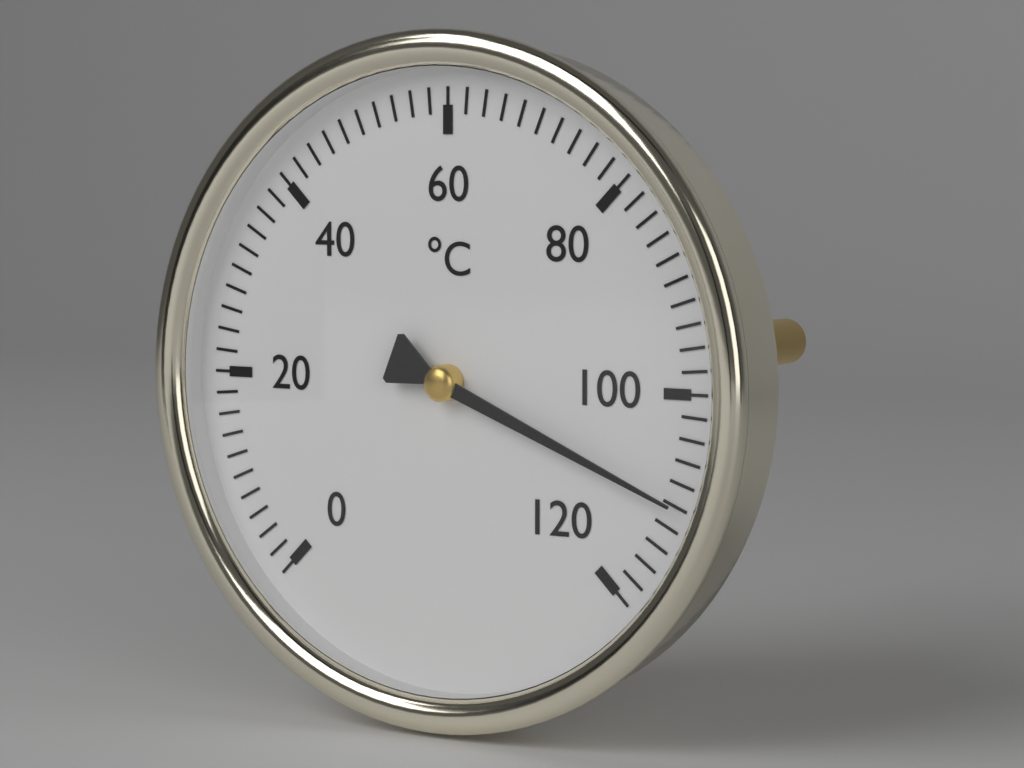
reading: 110 °C
